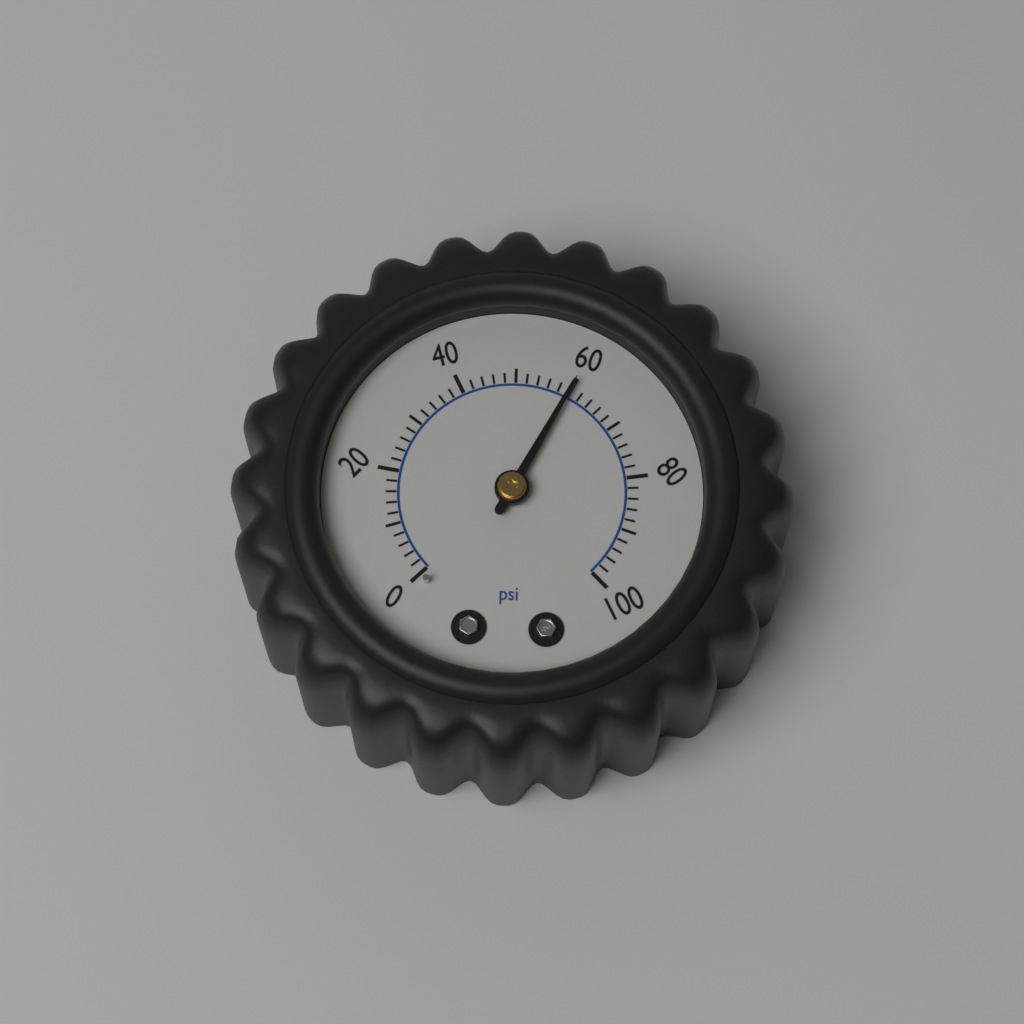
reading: 60 psi
